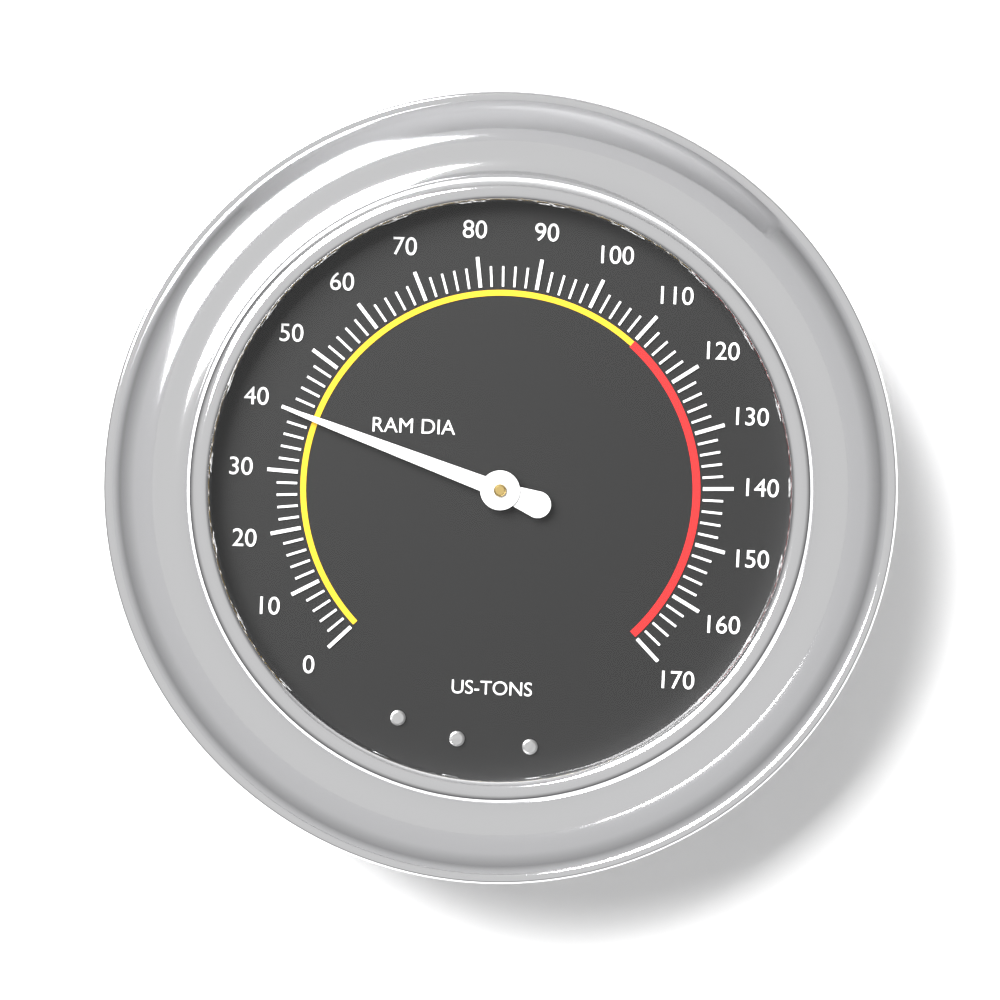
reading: 40 US-TONS
